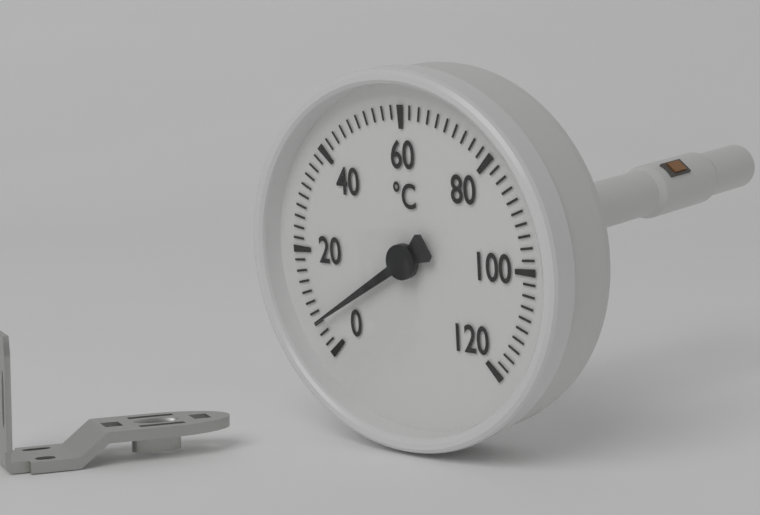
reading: 6 °C
